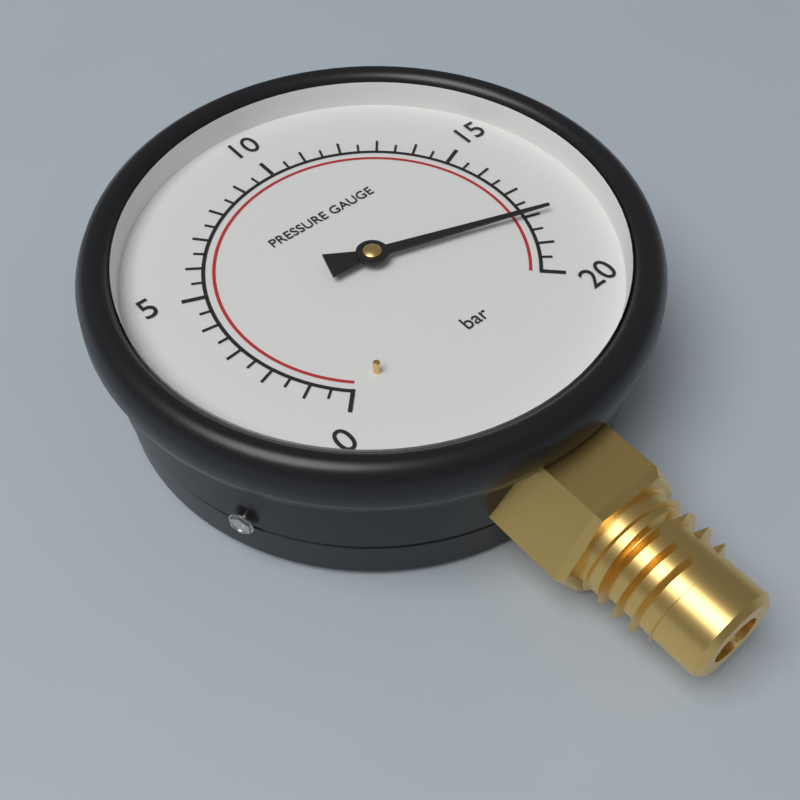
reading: 18.0 bar
